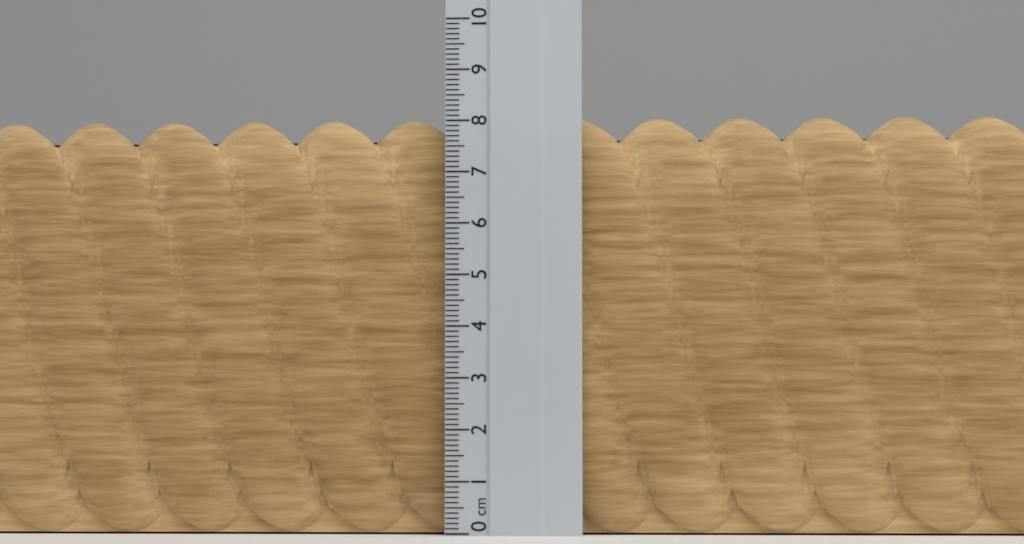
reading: 8.1 cm
